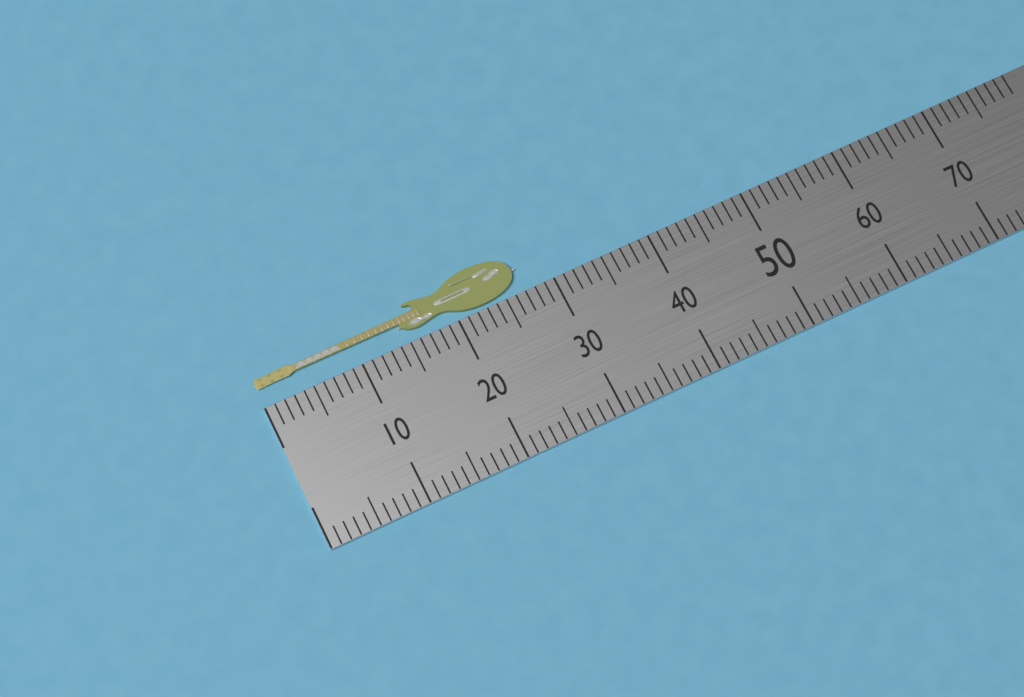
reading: 27 (no unit)
